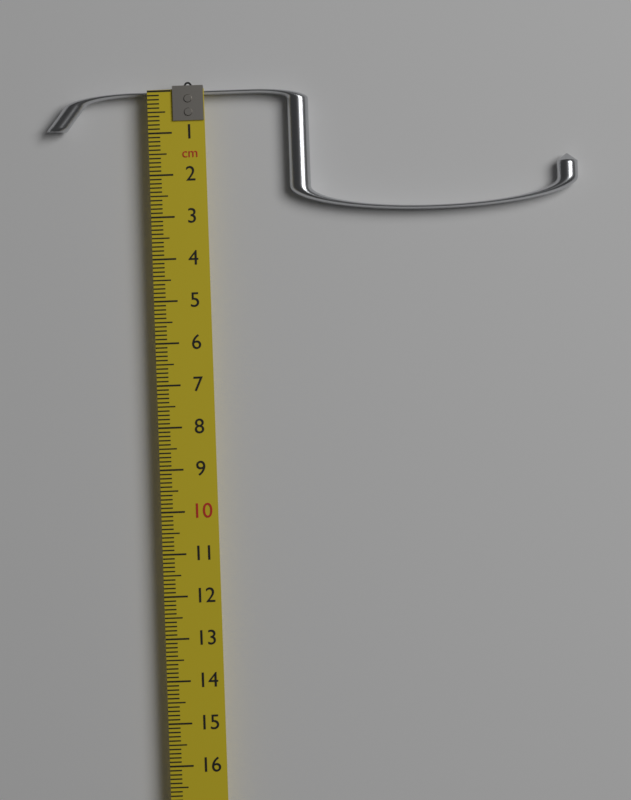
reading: 3.0 cm
